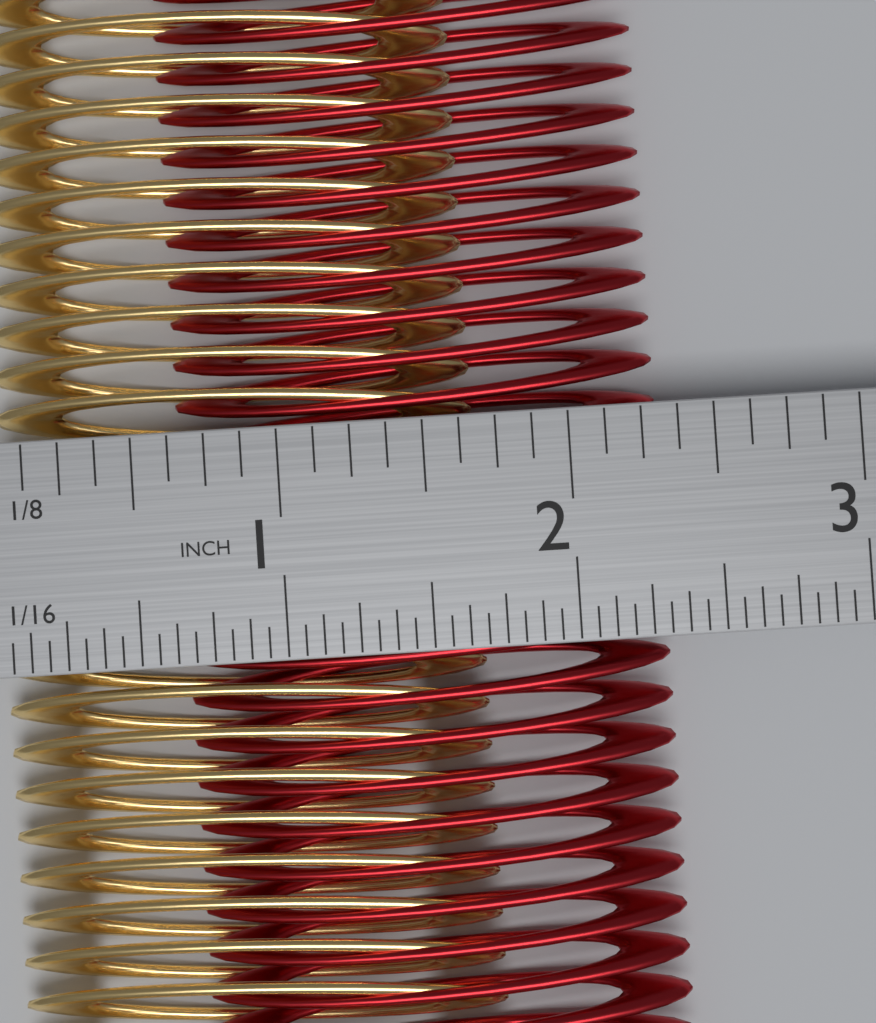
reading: 2.3125 in
